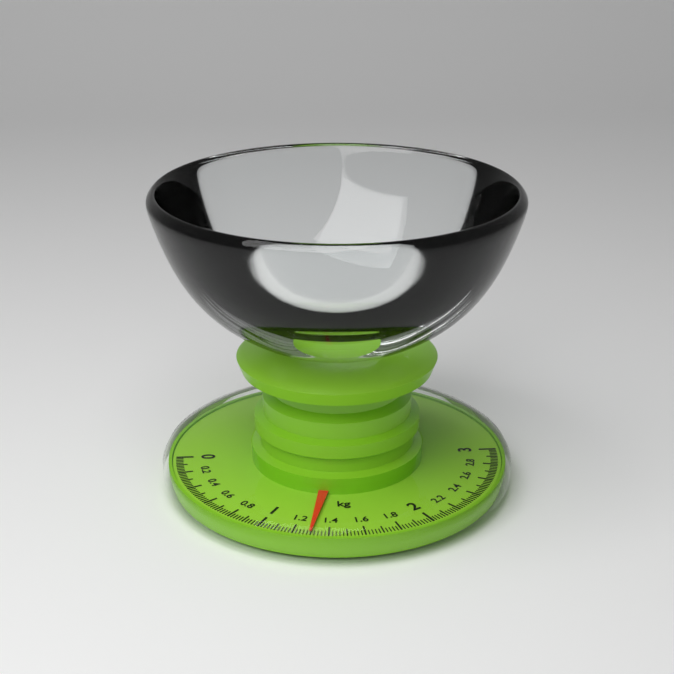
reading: 1.30 kg
